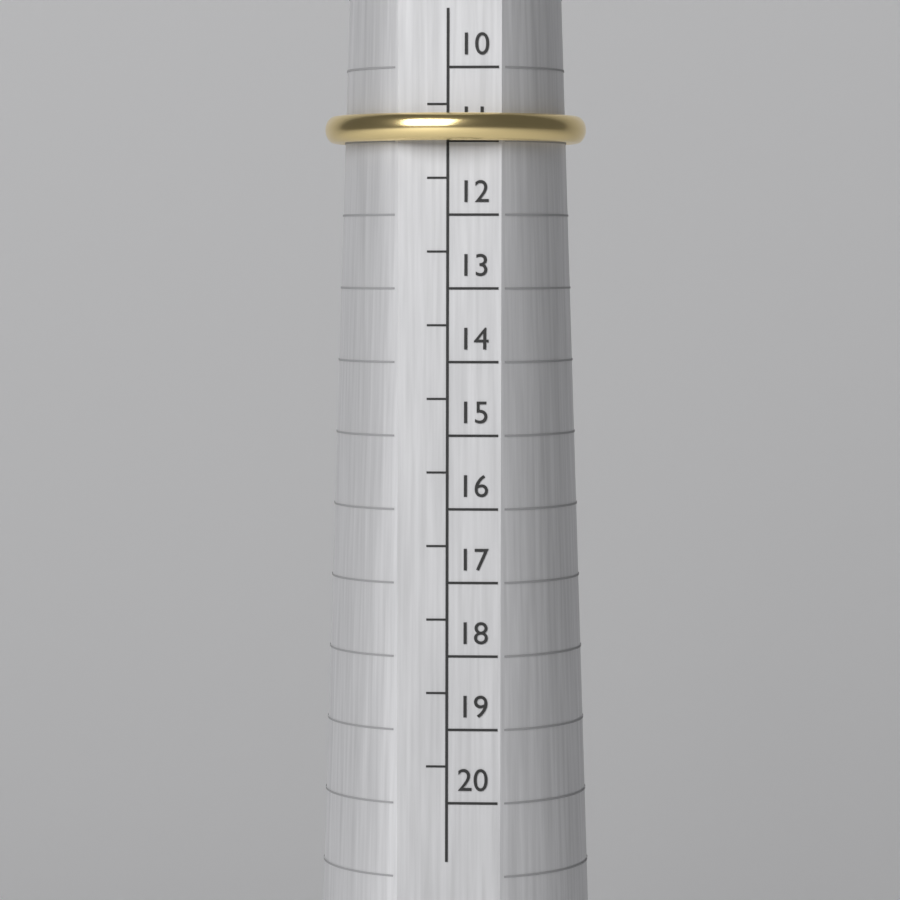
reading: 11.0 (no unit)
